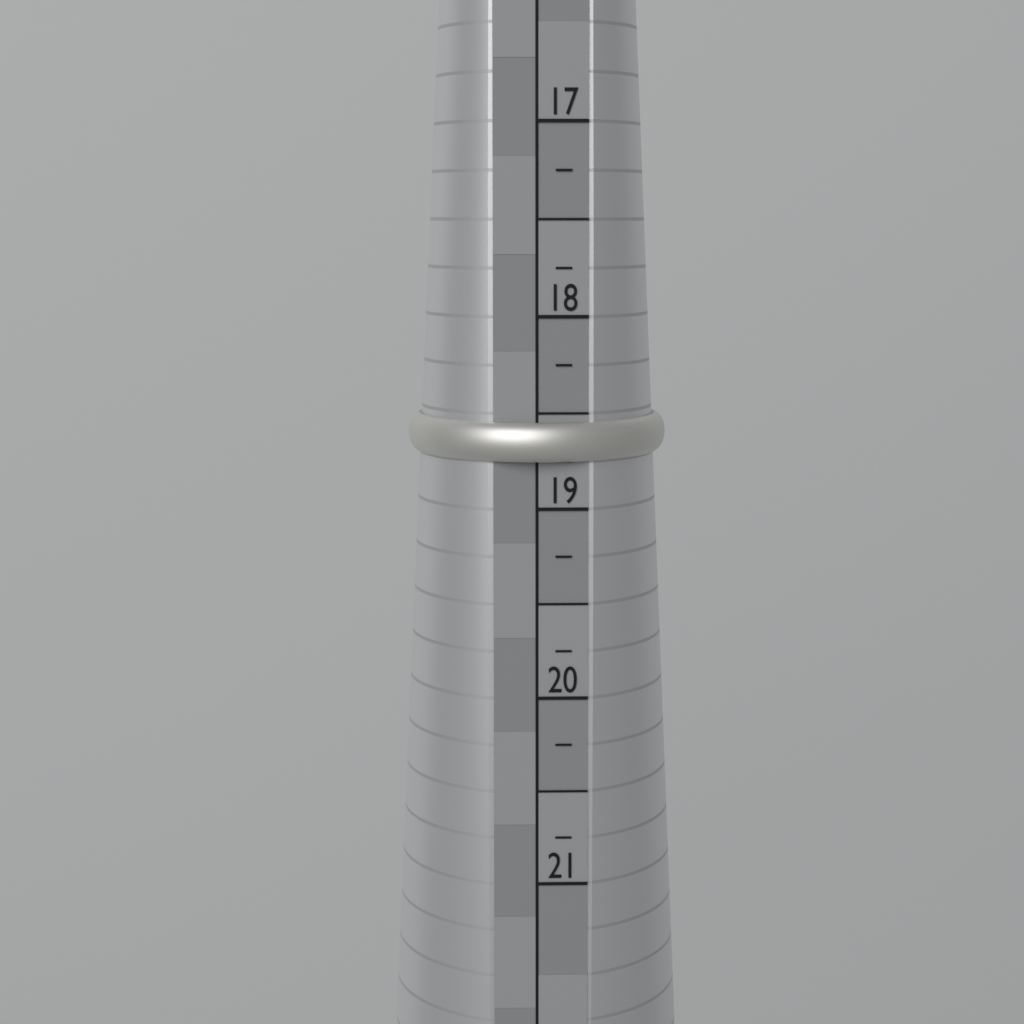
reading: 18.75 (no unit)
